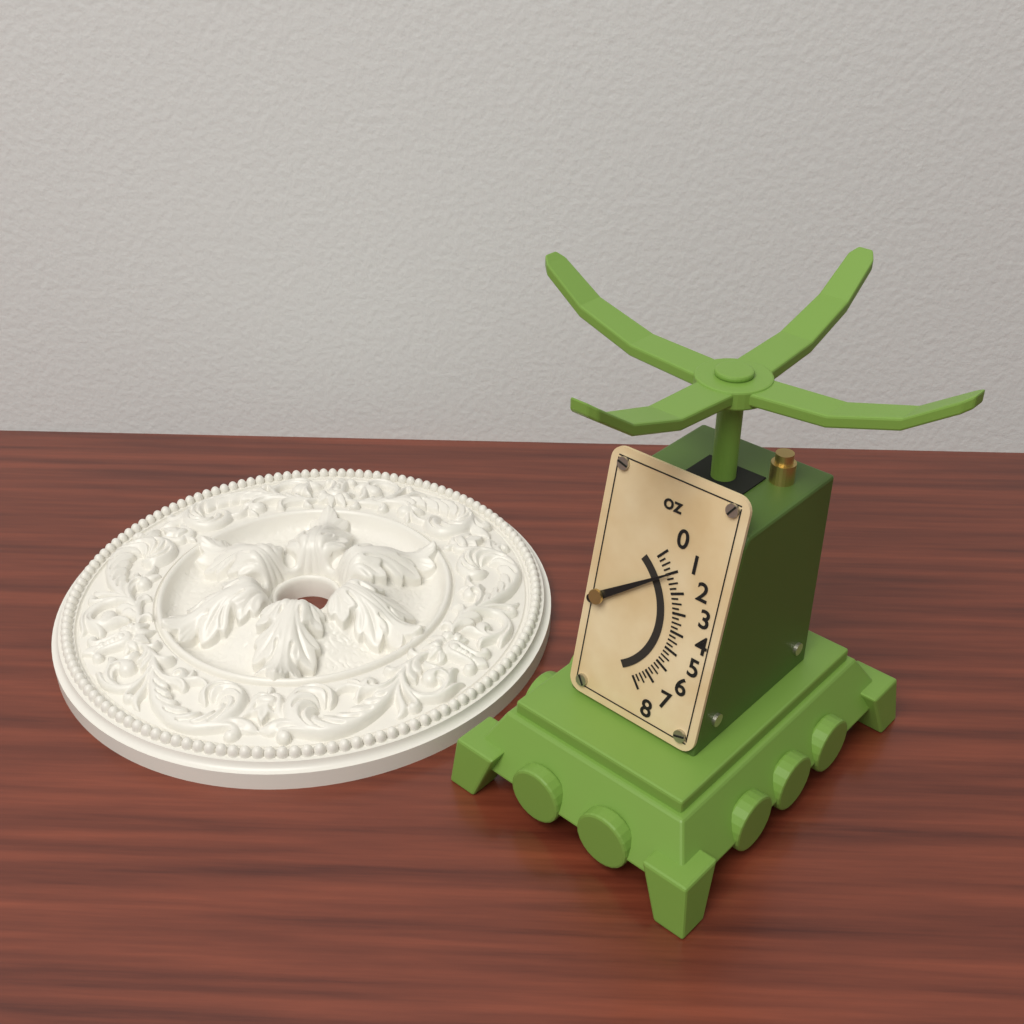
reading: 1.00 oz
